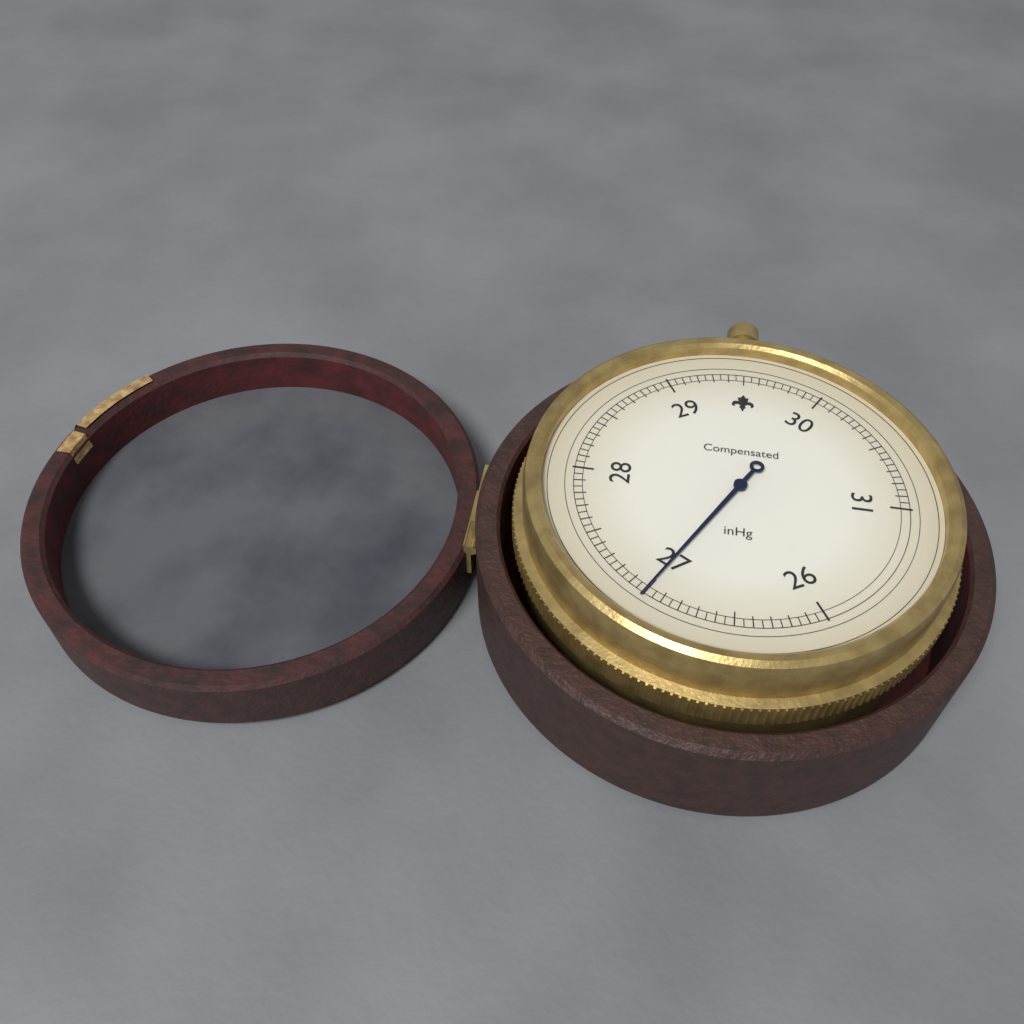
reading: 27.00 inHg
